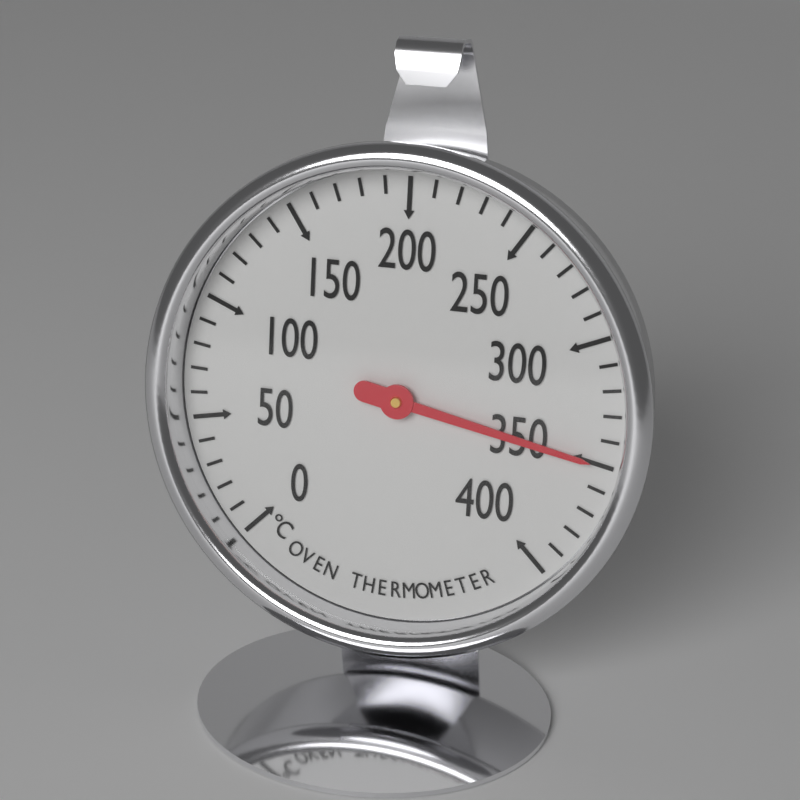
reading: 350 °C
